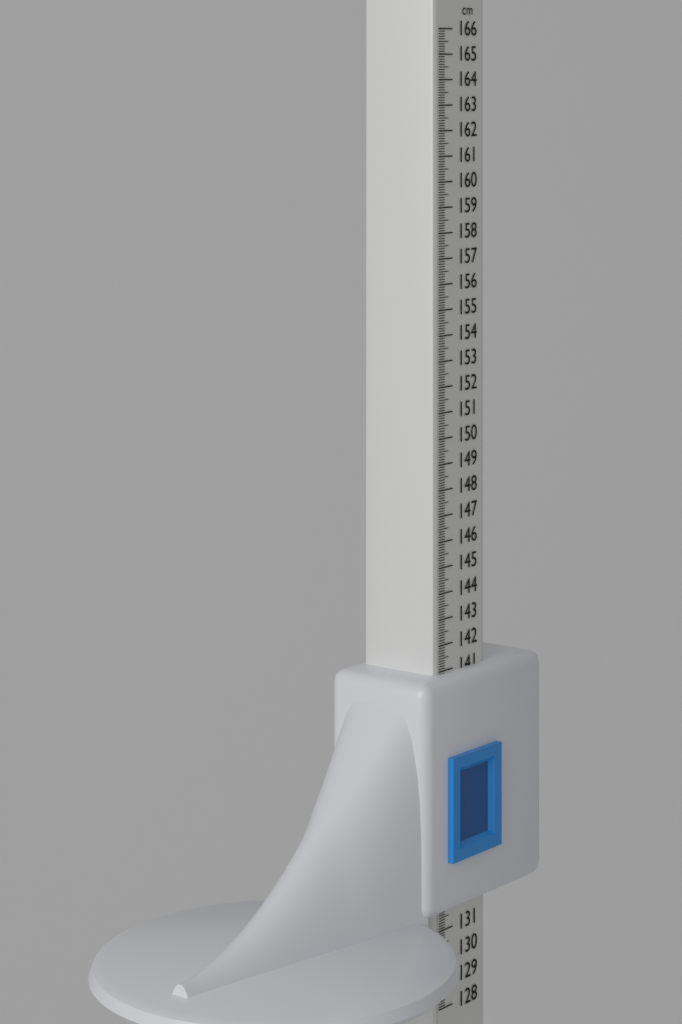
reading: 140.9 cm
